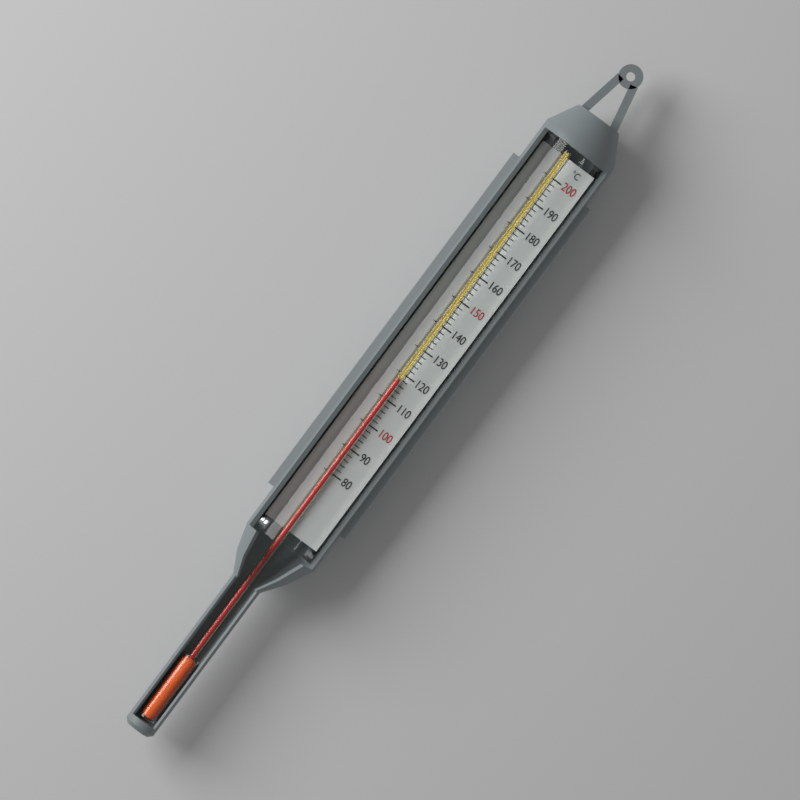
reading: 118 °C
